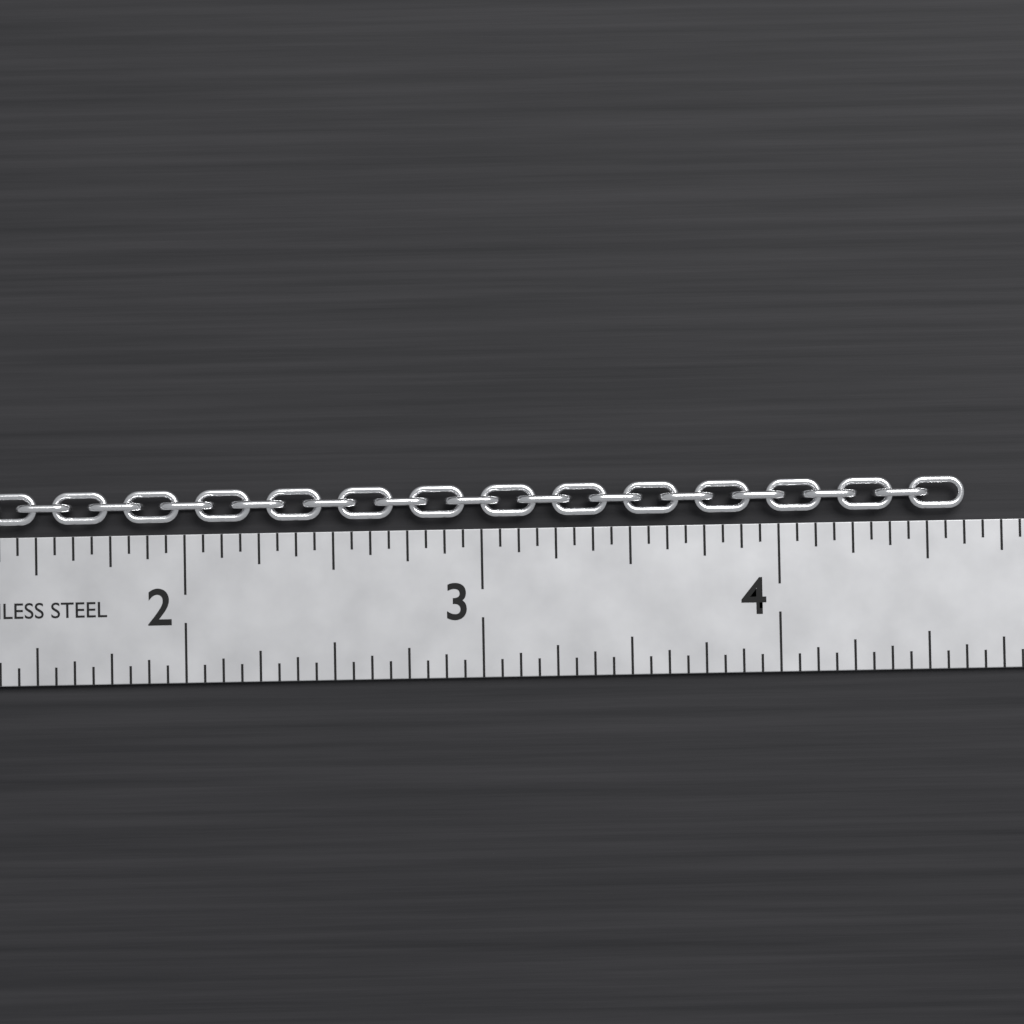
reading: 4.6250 in
